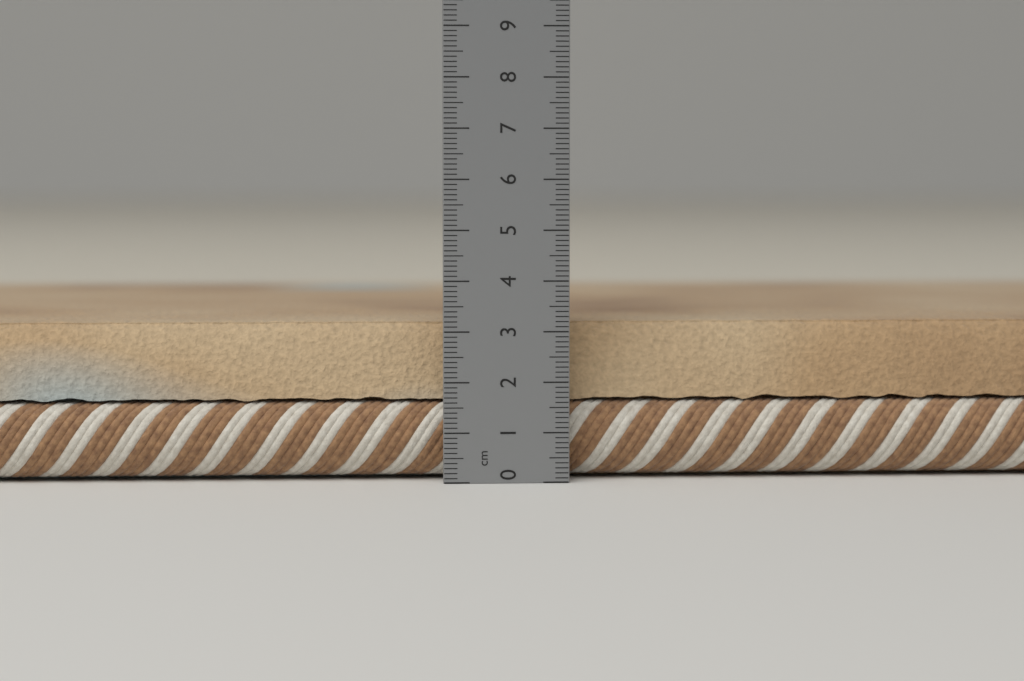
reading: 3.2 cm
